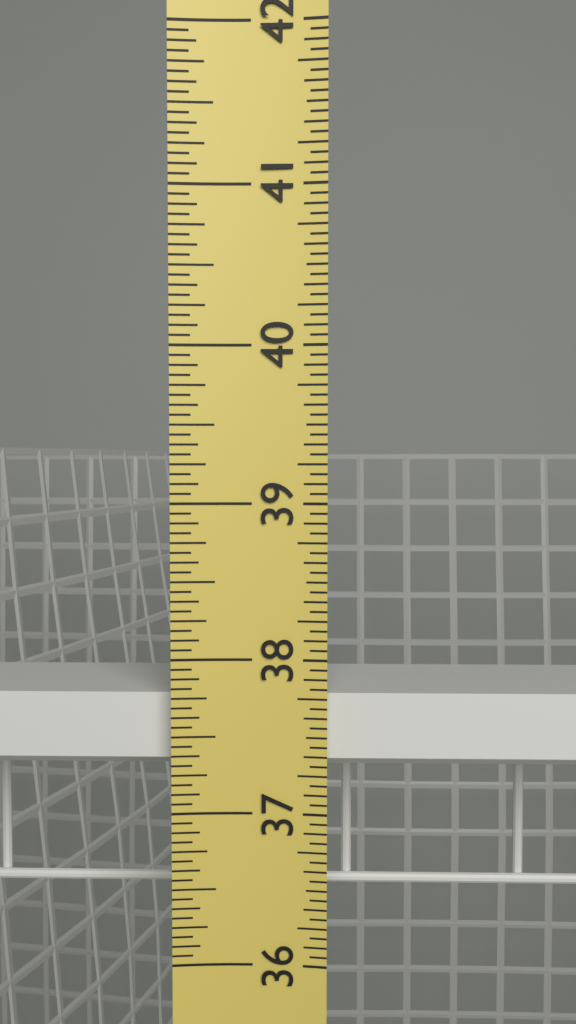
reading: 37.7500 in
